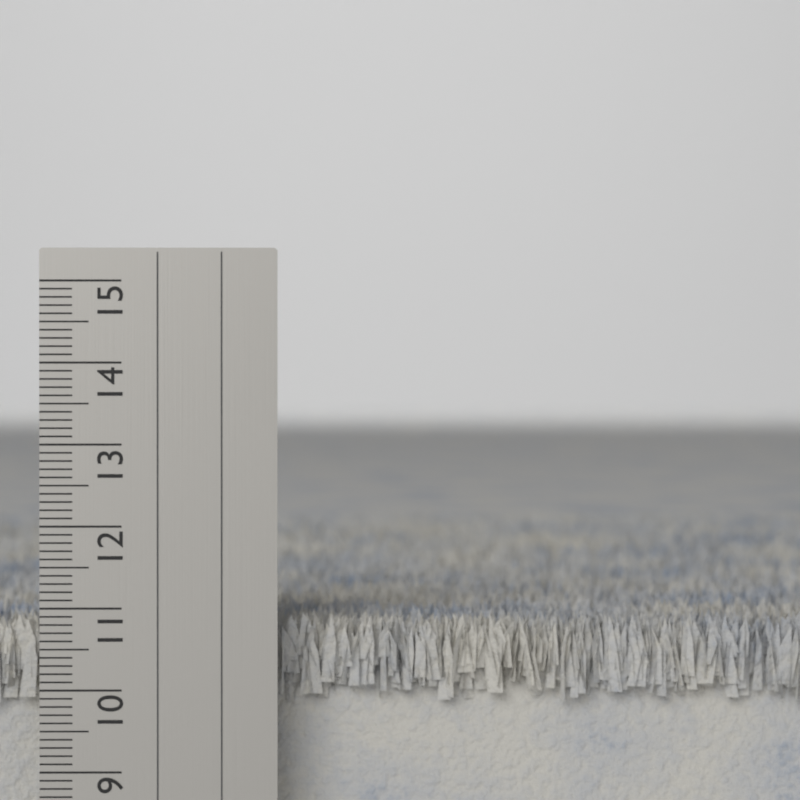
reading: 10.9 cm
